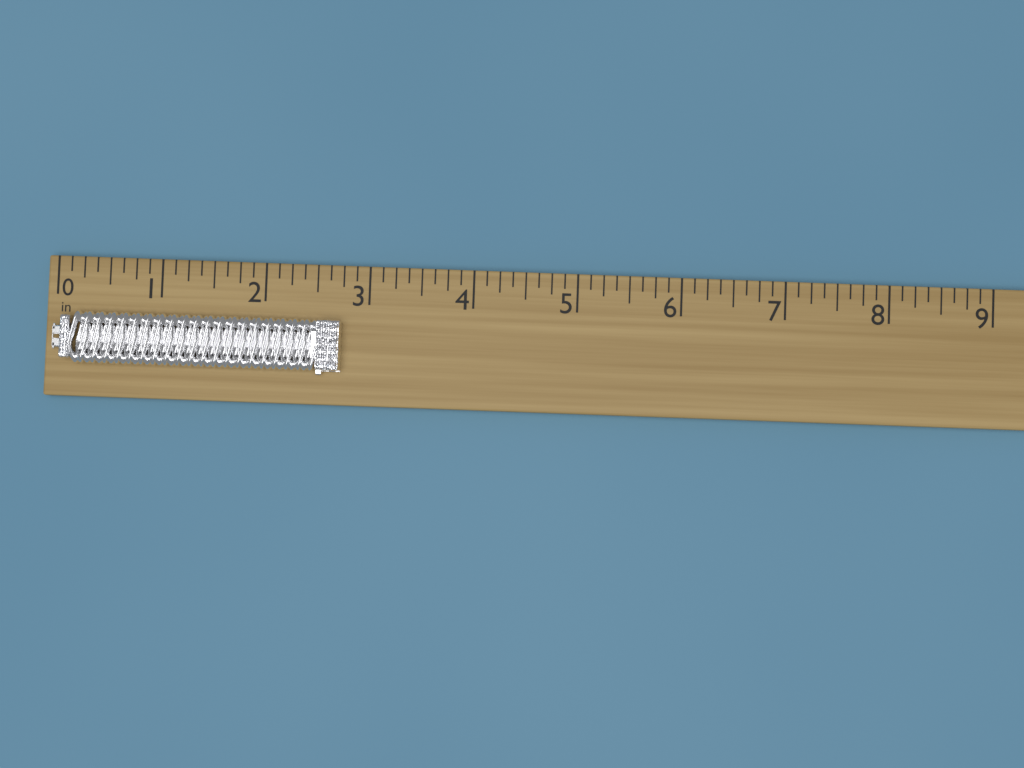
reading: 2.750 in
